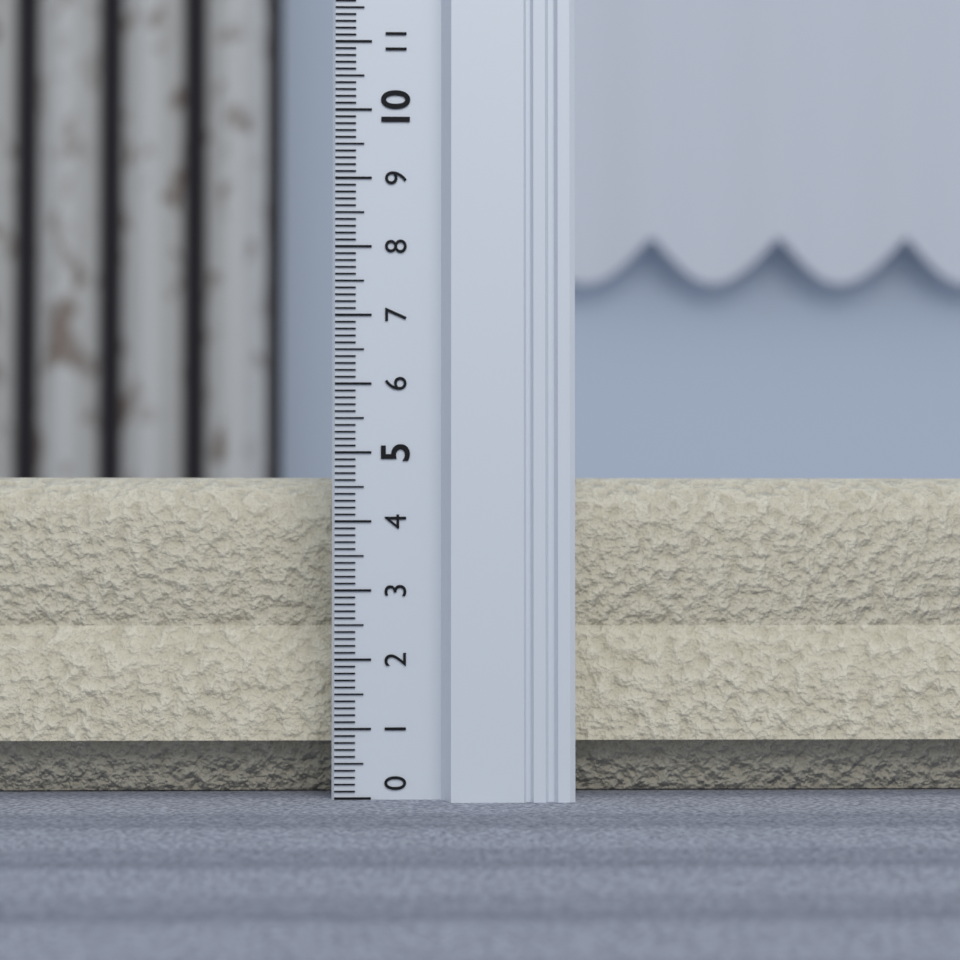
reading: 4.7 (no unit)
